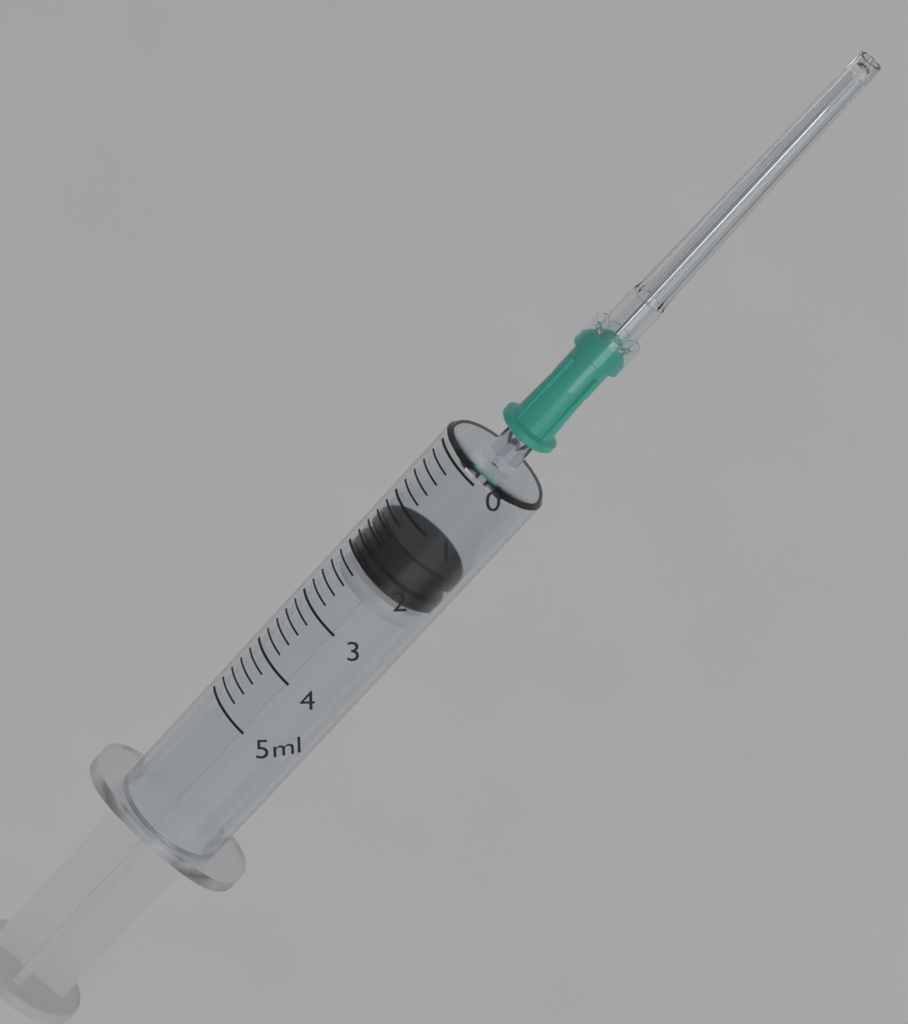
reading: 1.4 ml
